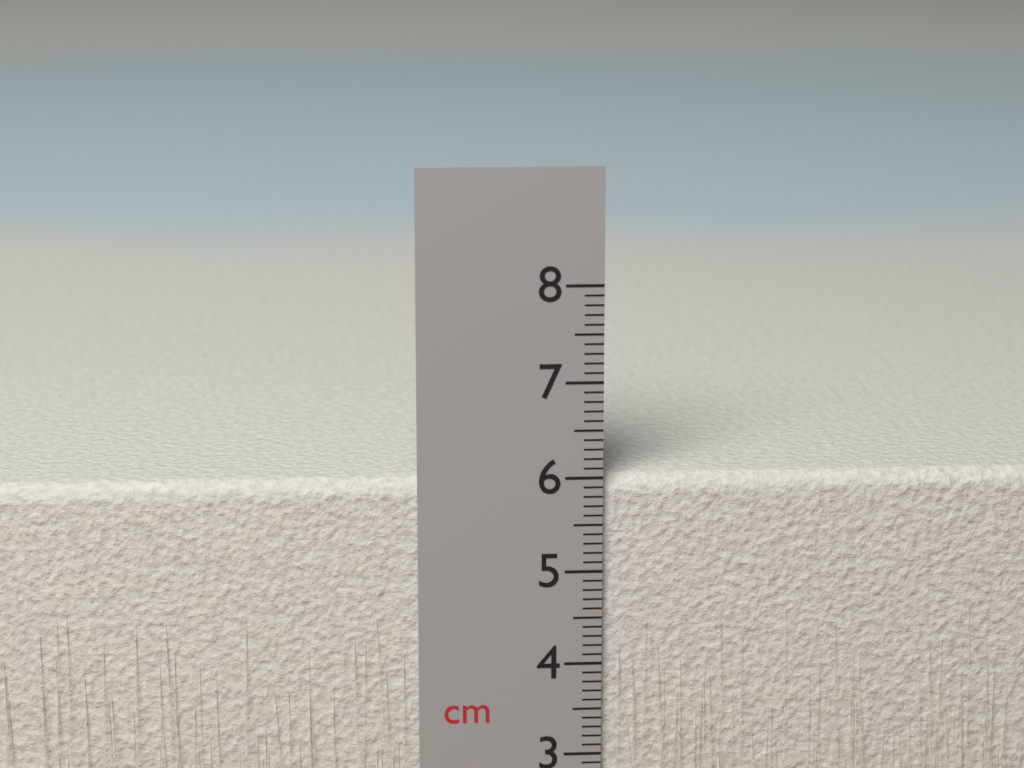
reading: 6.0 cm
